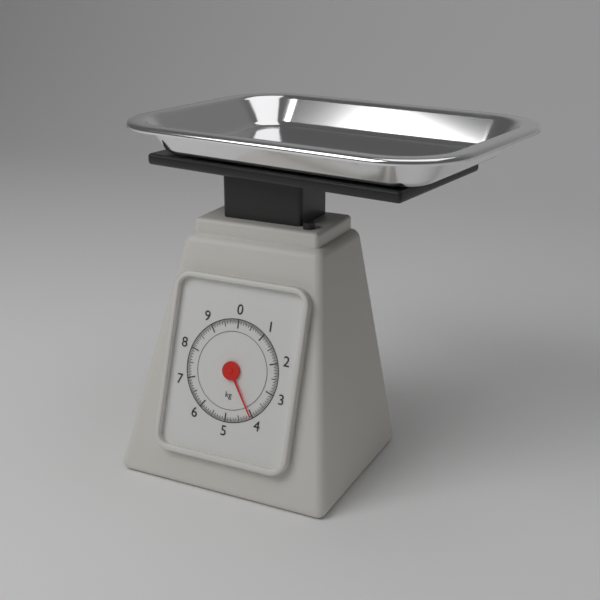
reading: 4.05 kg
